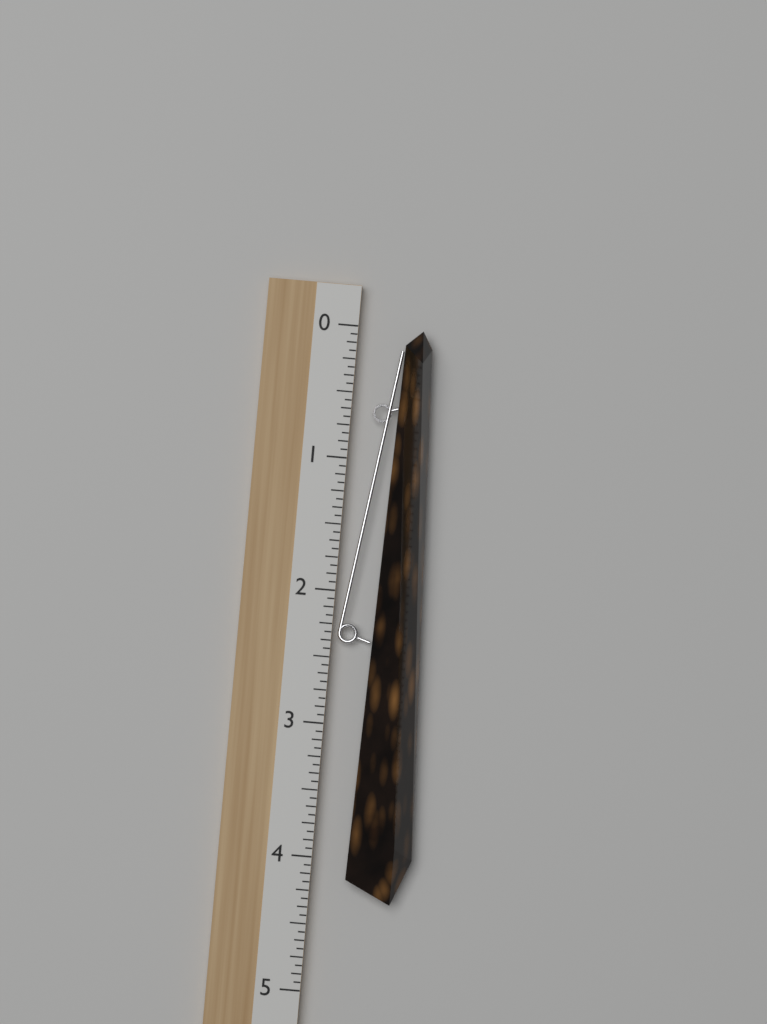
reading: 4.3125 (no unit)
